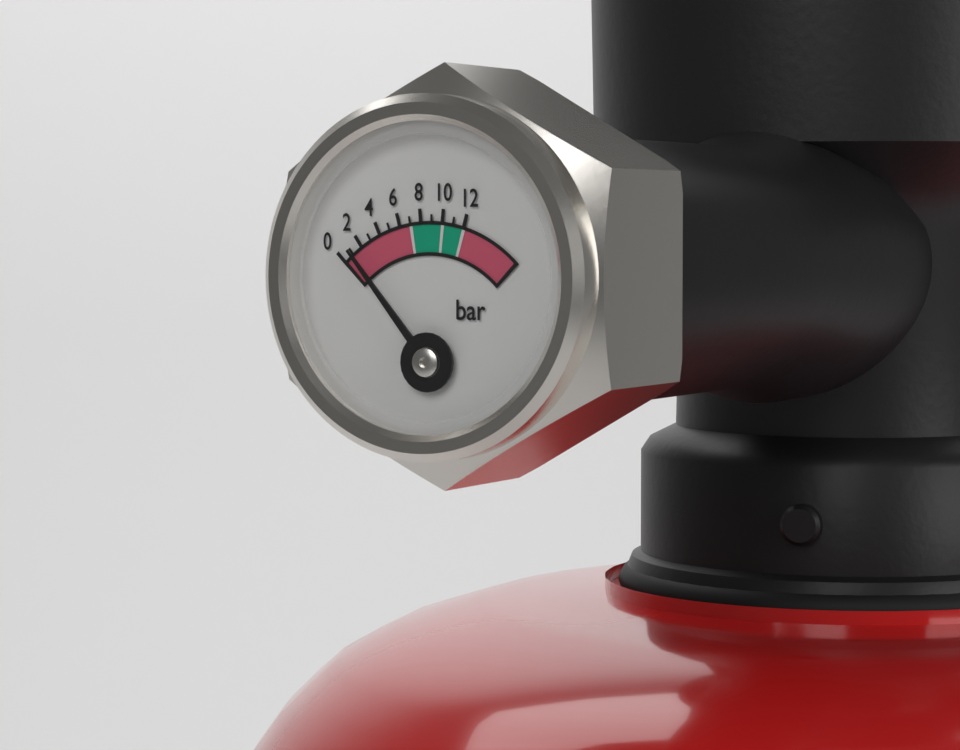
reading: 1 bar
